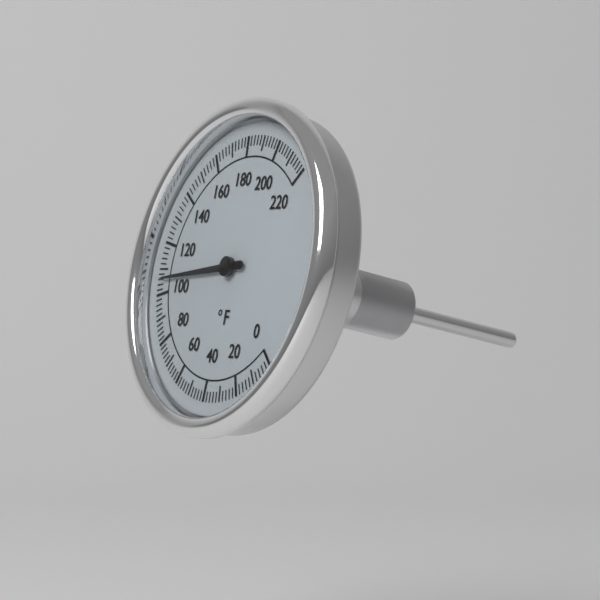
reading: 106 °F
